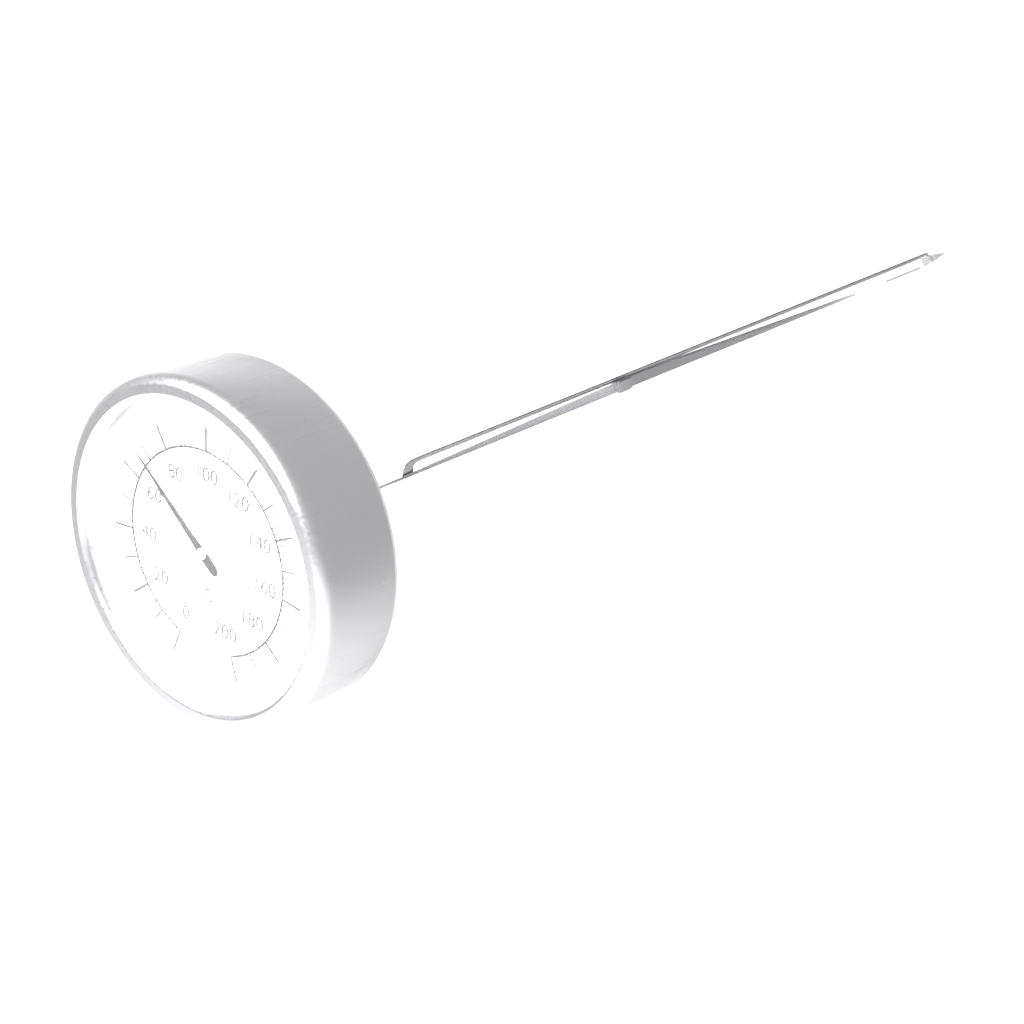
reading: 68 °C
